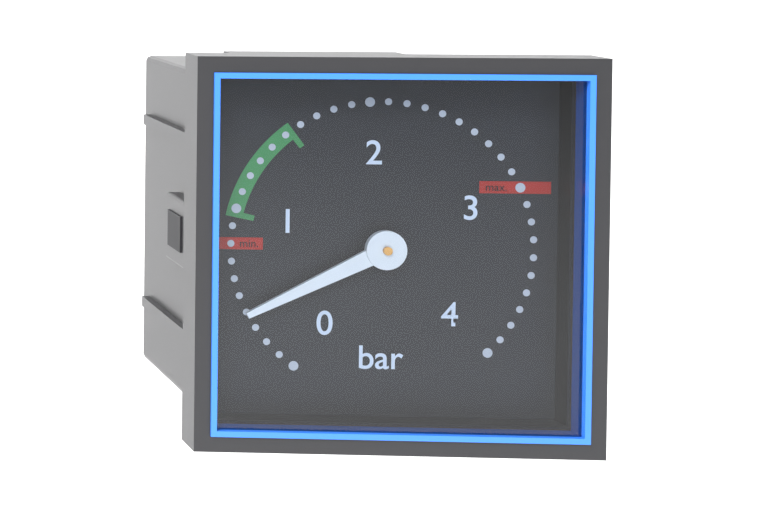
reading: 0.4 bar
